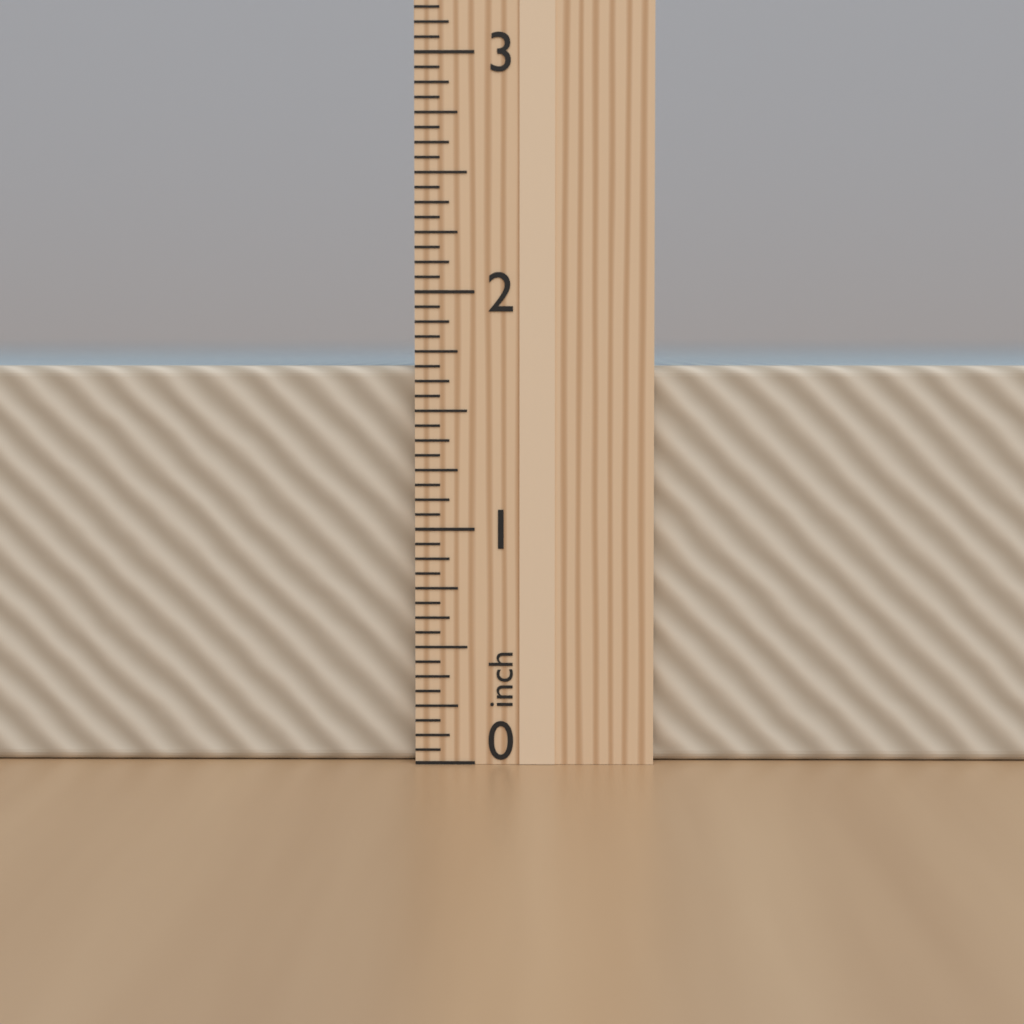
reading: 1.6875 in
